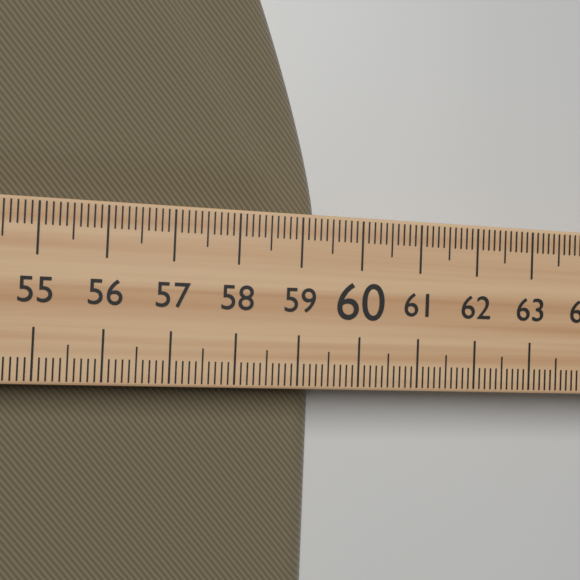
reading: 59.4 (no unit)
